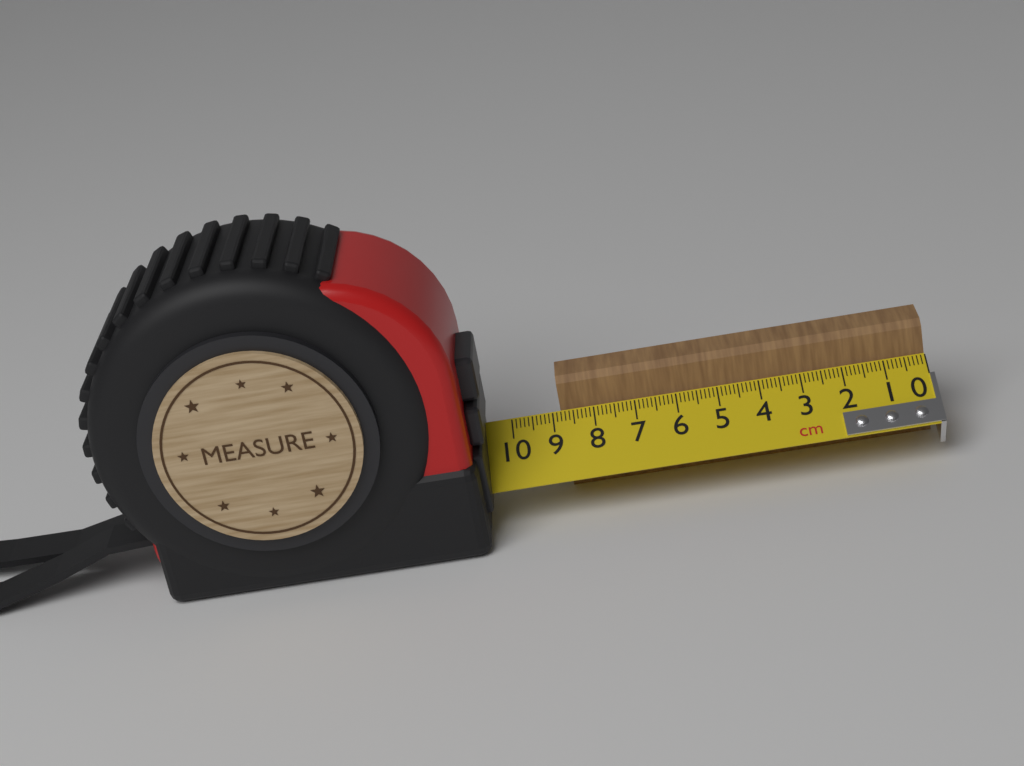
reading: 8.8 cm
